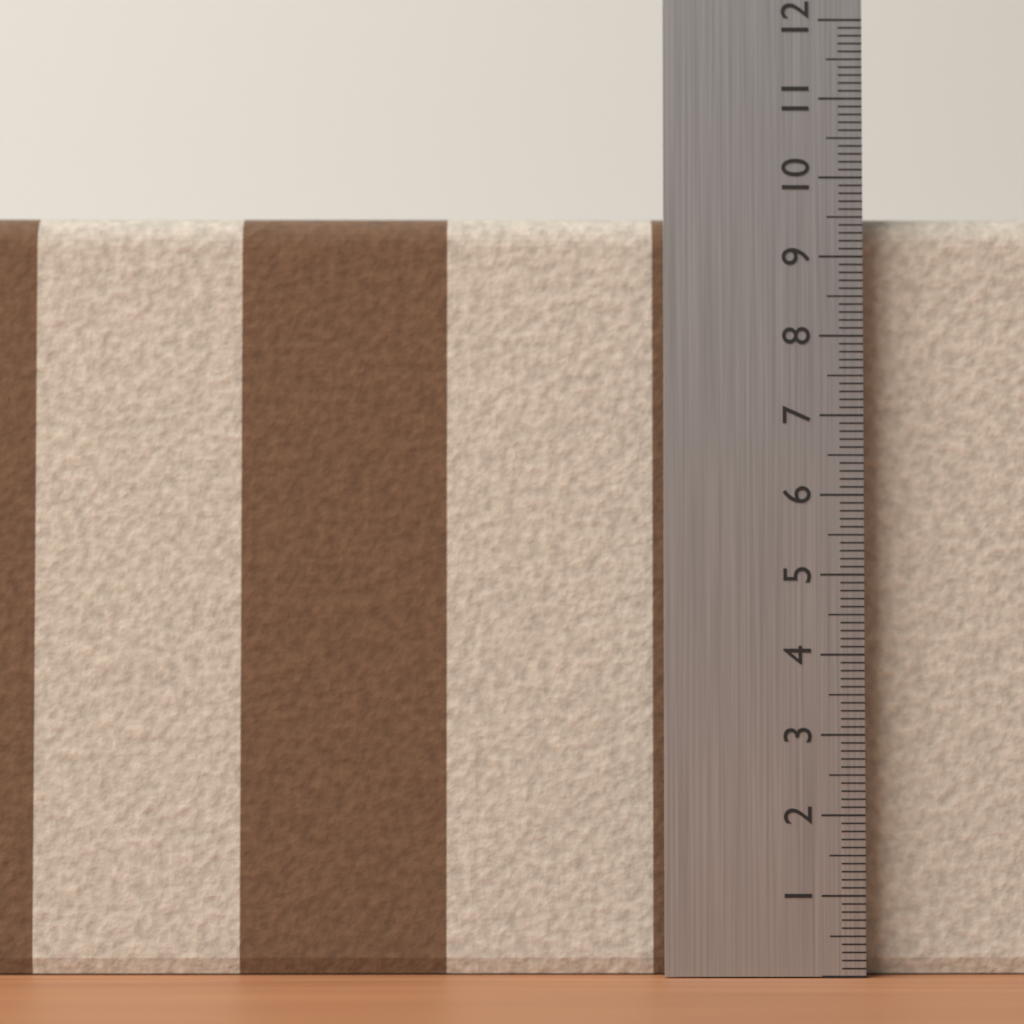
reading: 9.6 (no unit)
